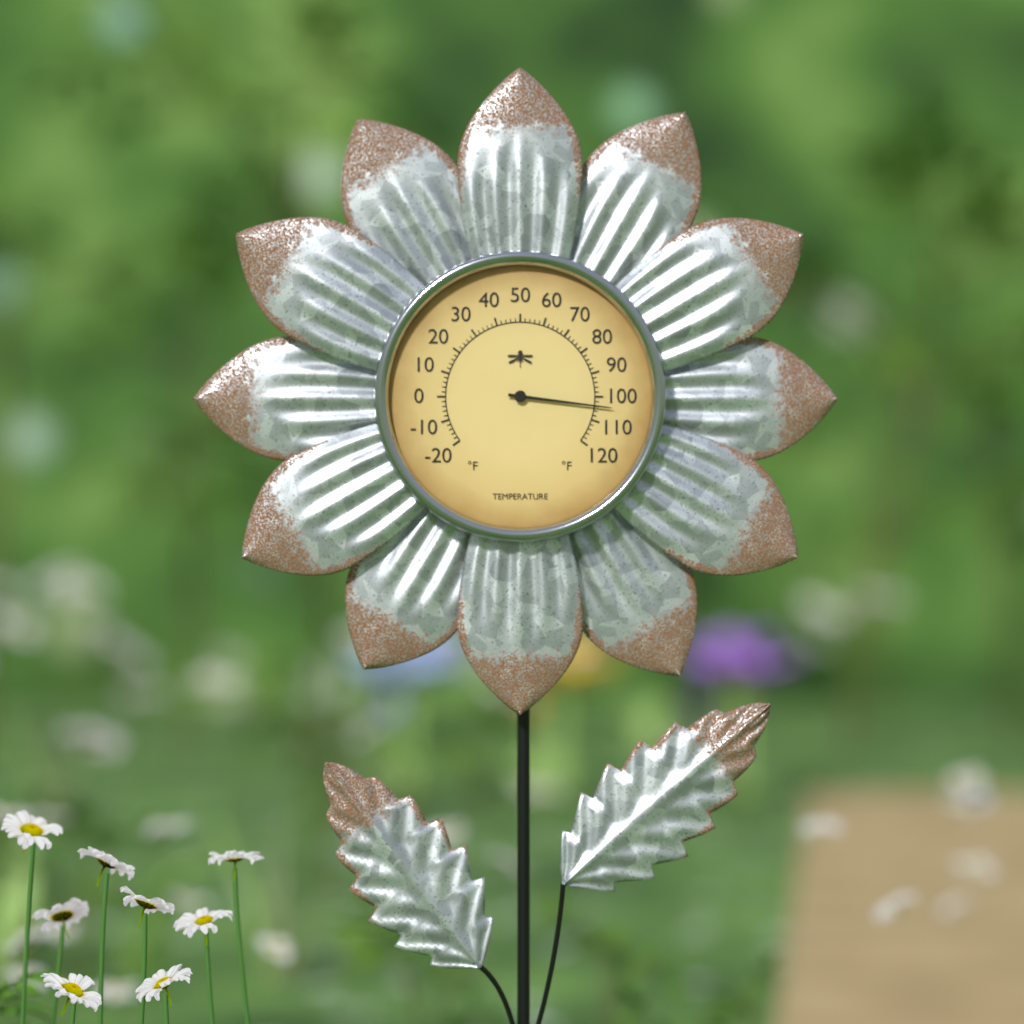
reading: 104 °F
